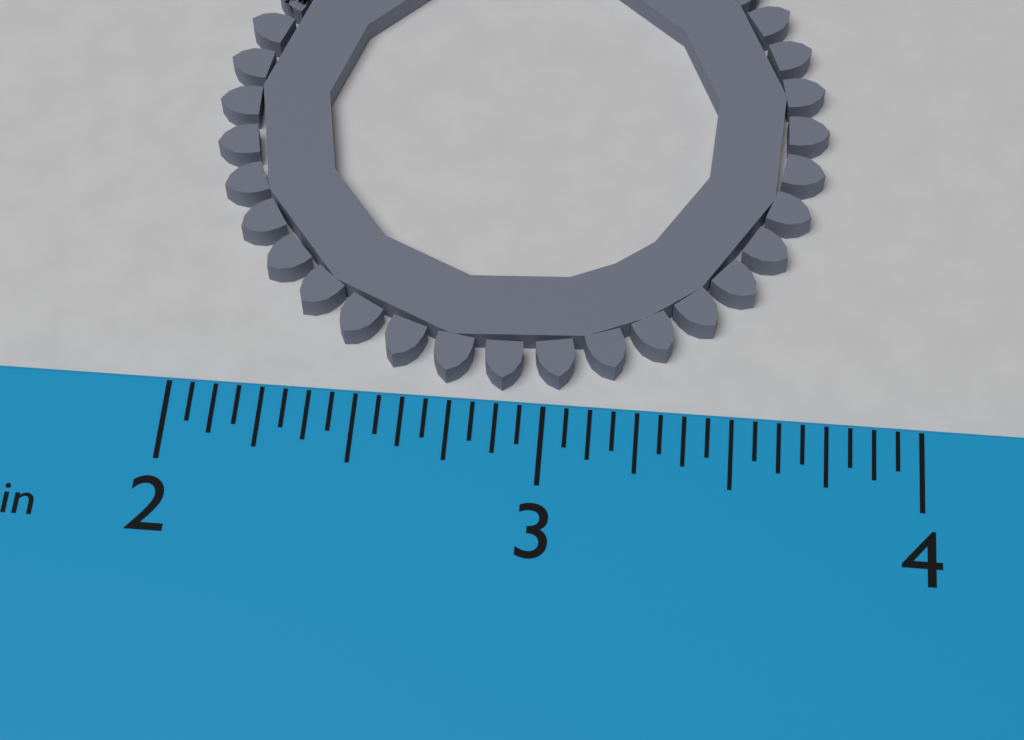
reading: 3.7500 in
